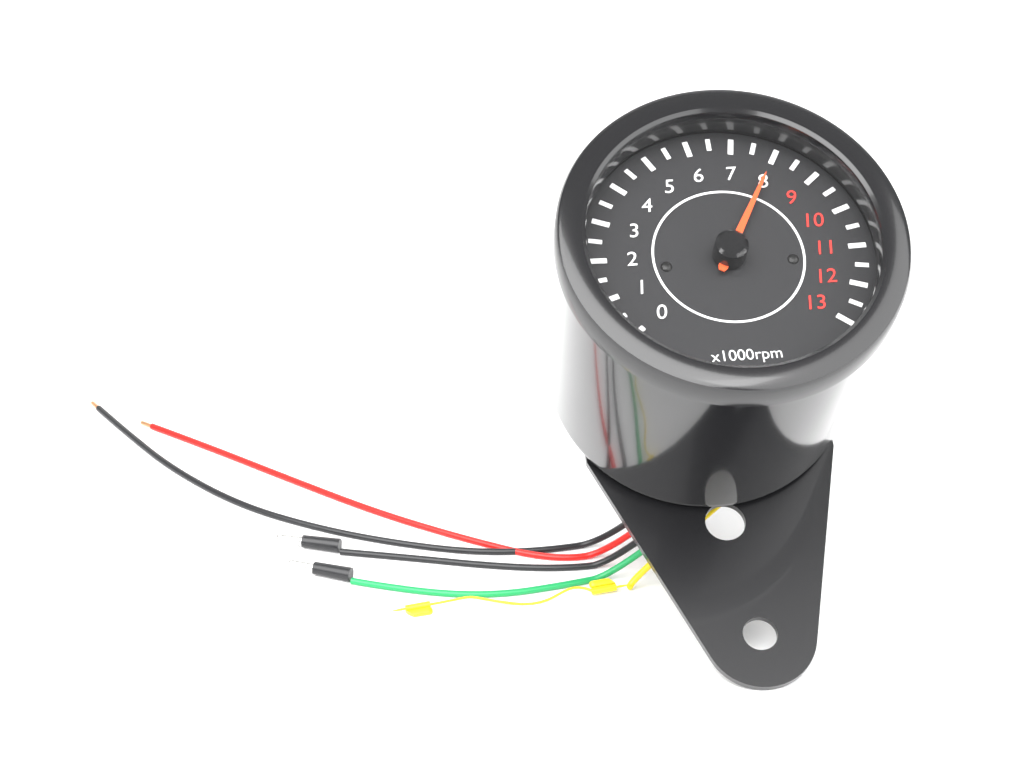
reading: 8.0 x1000rpm
